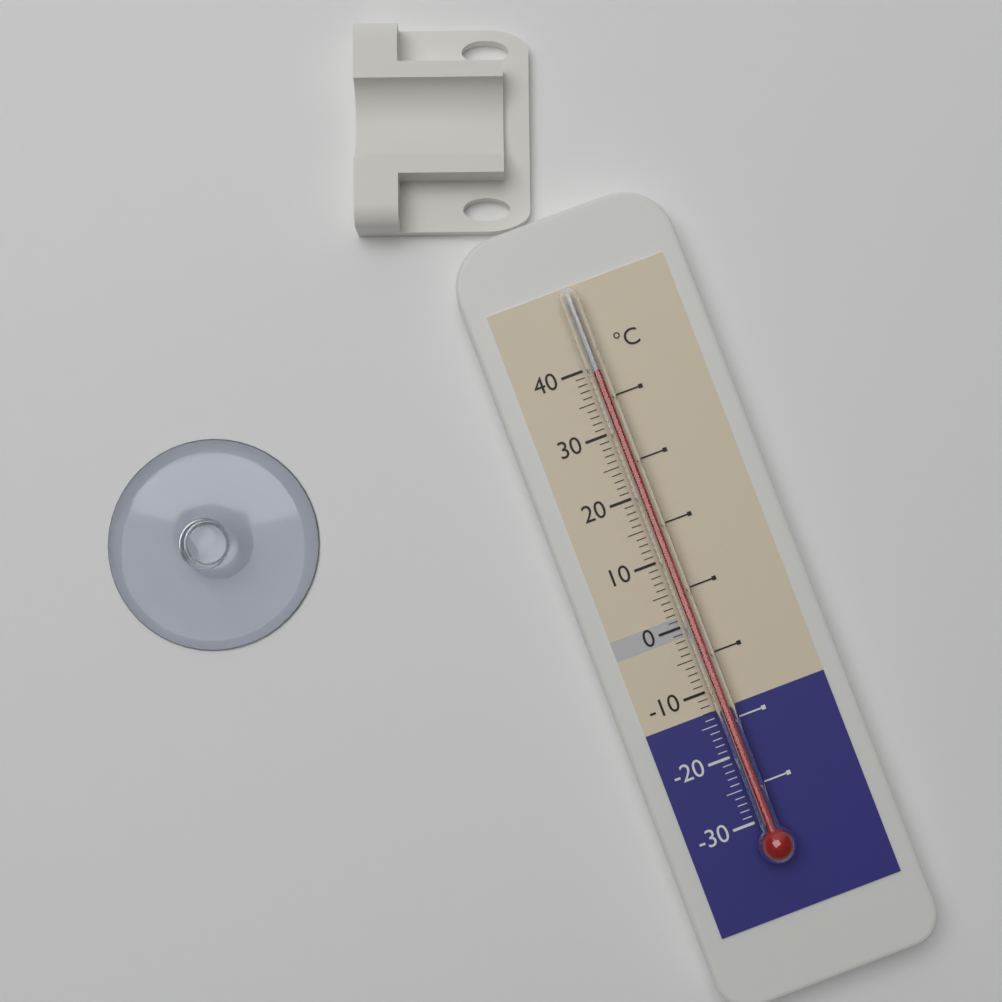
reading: 39 °C
